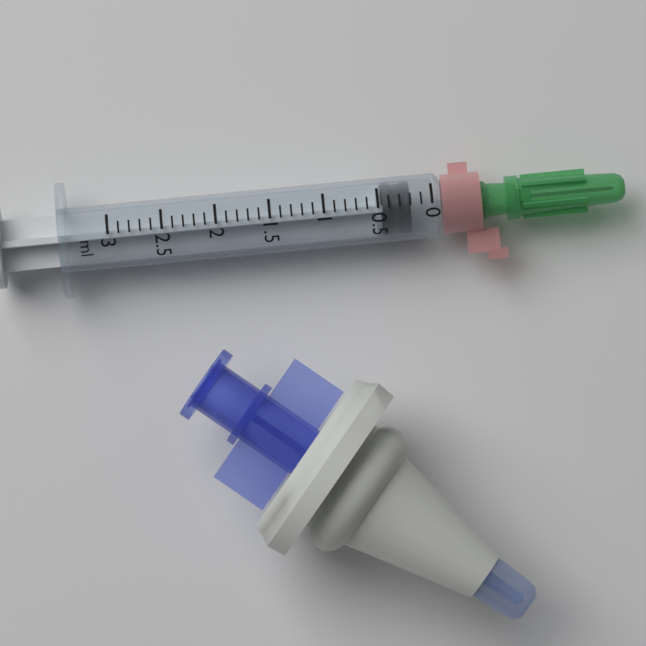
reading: 0.2 ml
